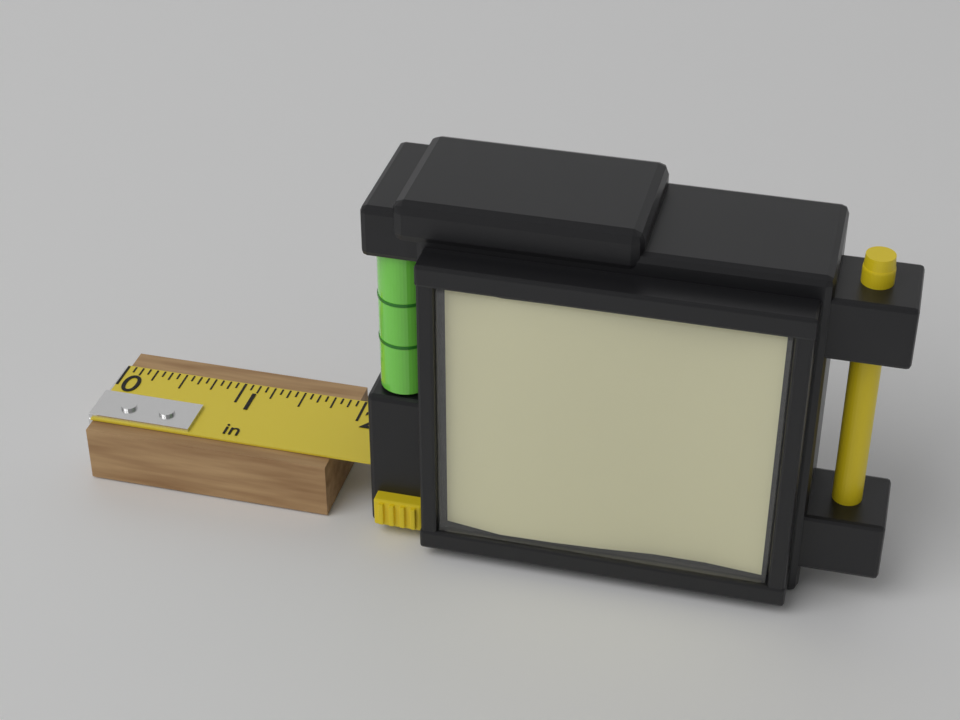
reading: 1.9375 in
